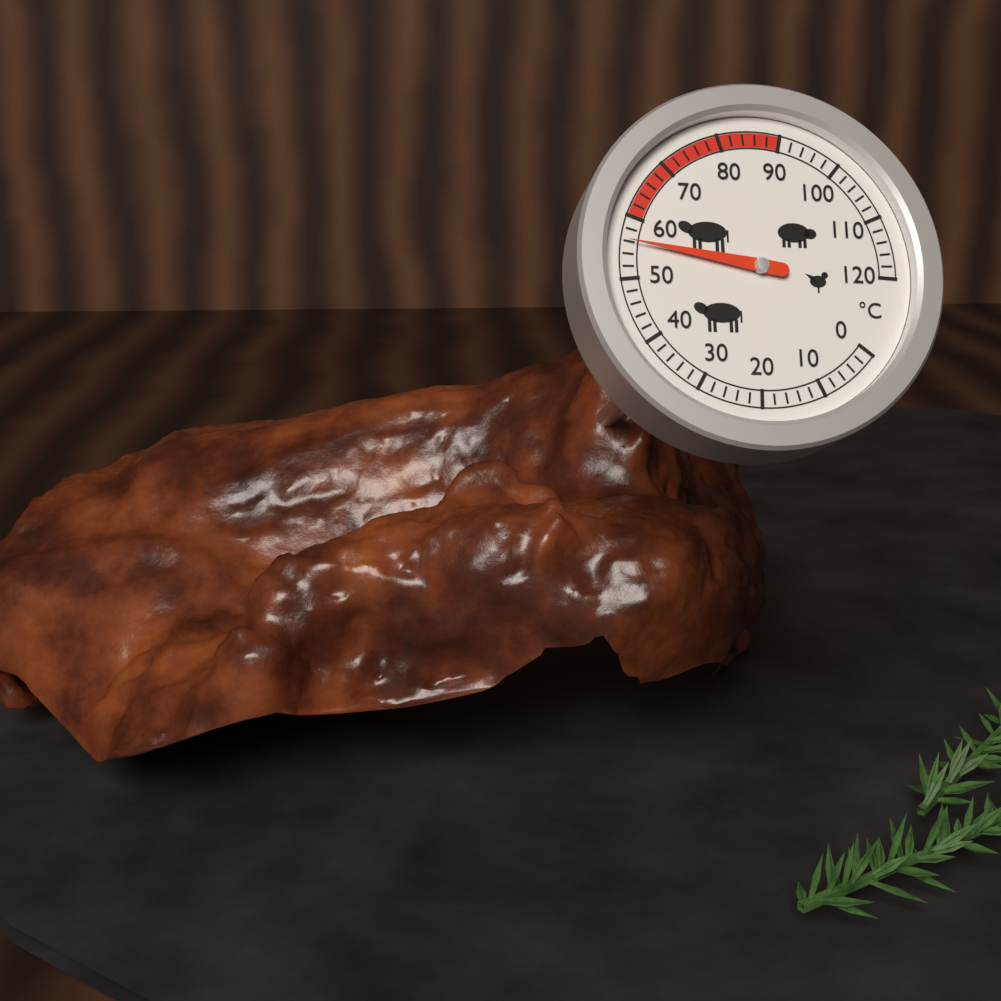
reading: 56 °C
